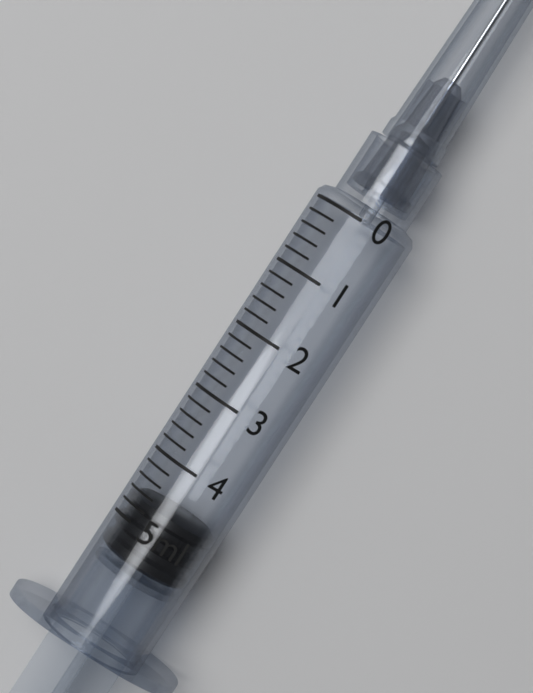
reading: 4.6 ml
